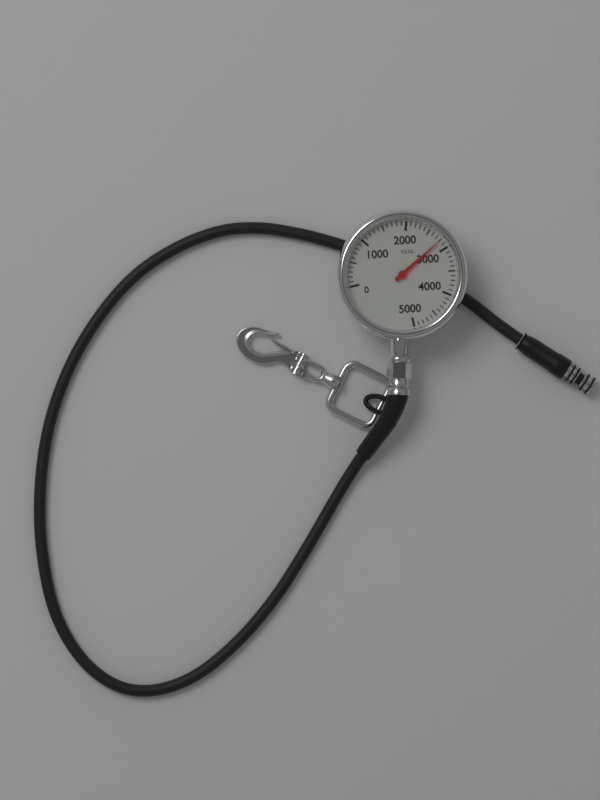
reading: 2800 psi
